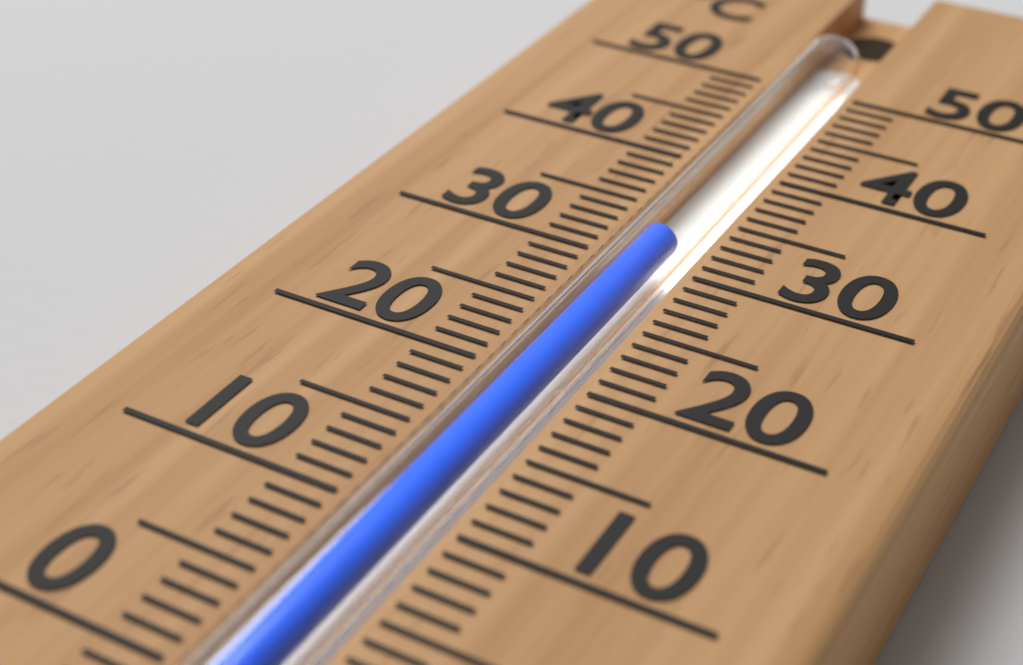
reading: 32 °C
